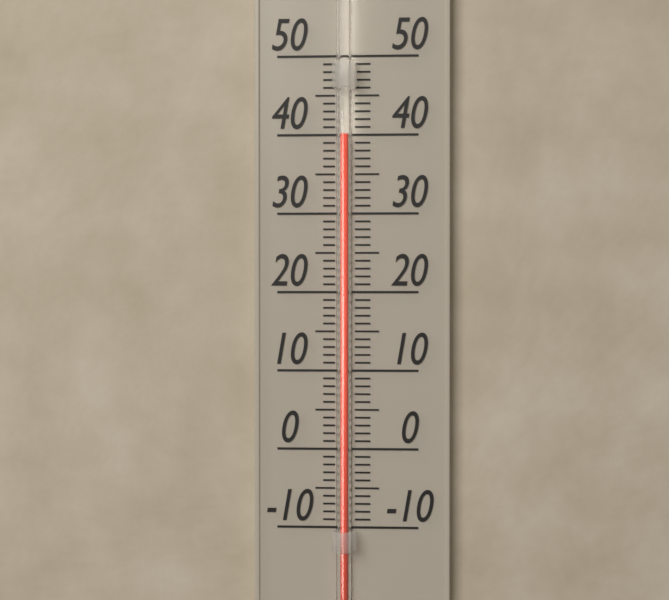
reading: 40 (no unit)
